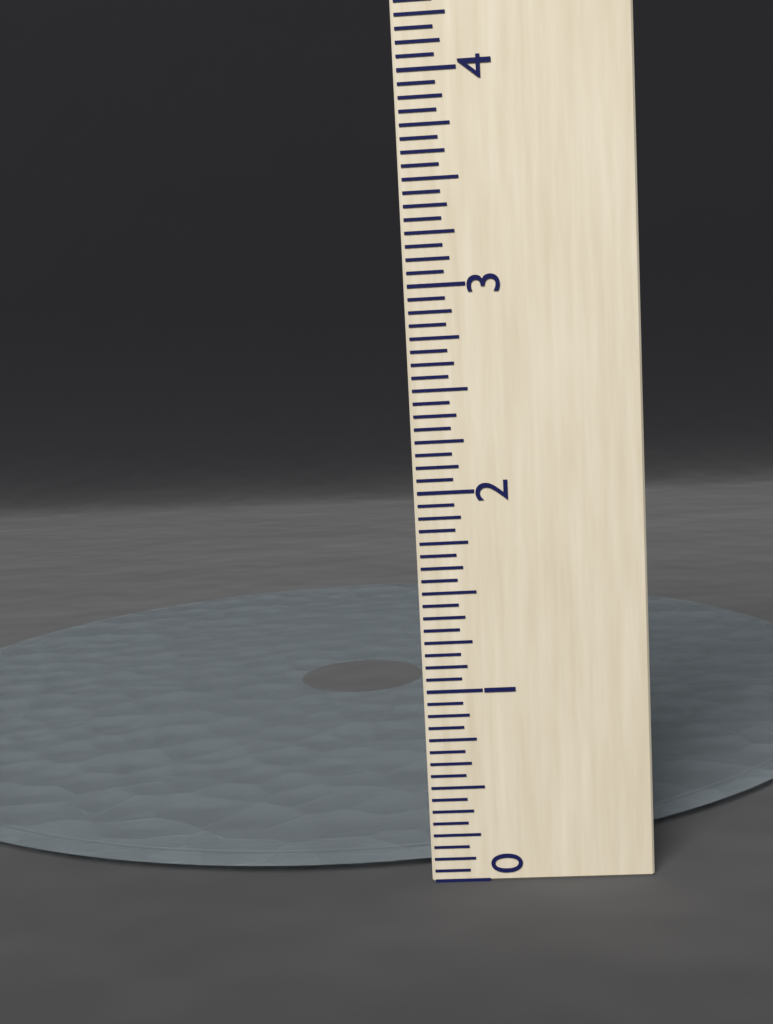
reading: 0.0625 (no unit)
